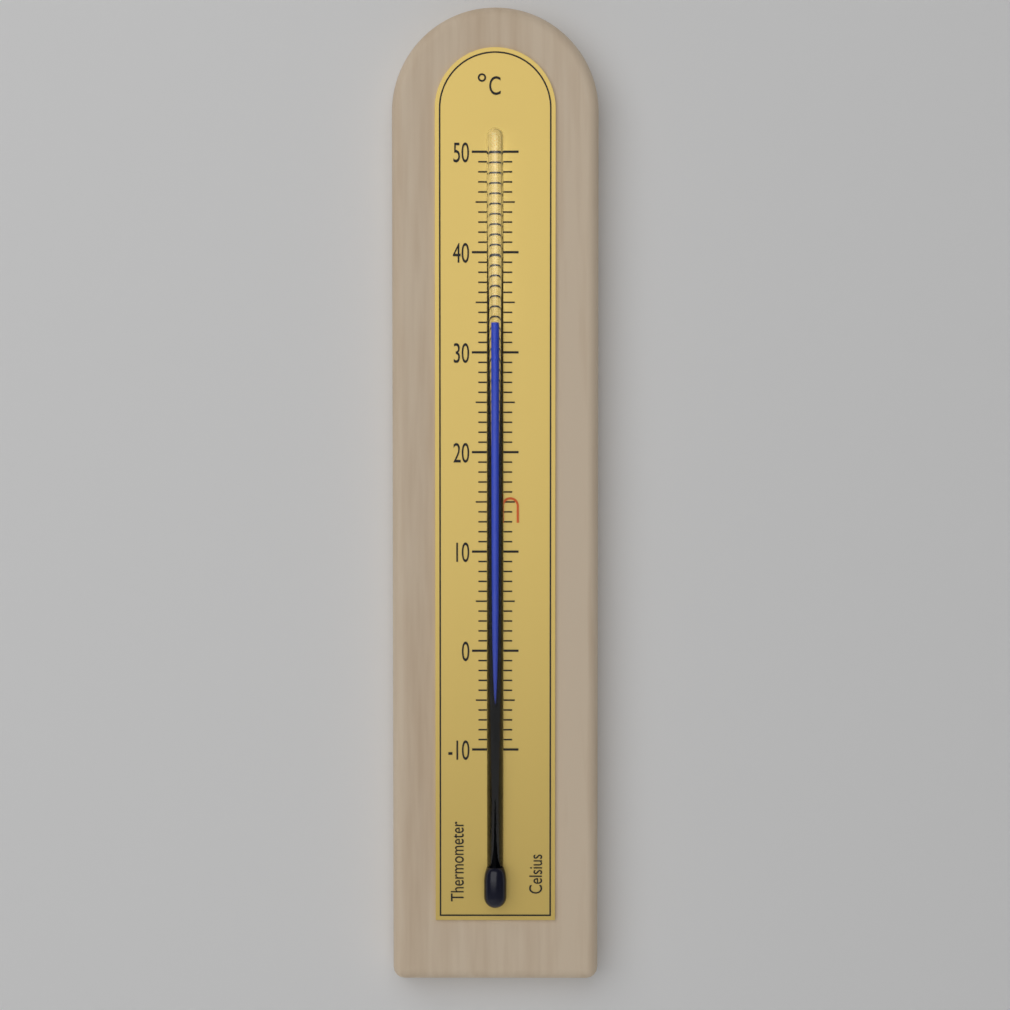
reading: 33 °C
